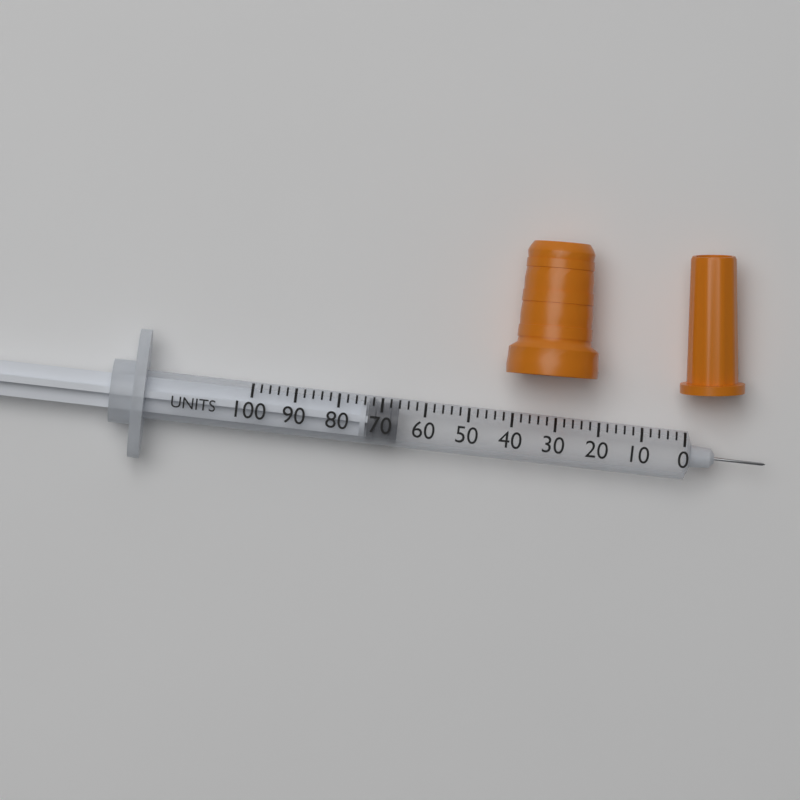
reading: 66 units
